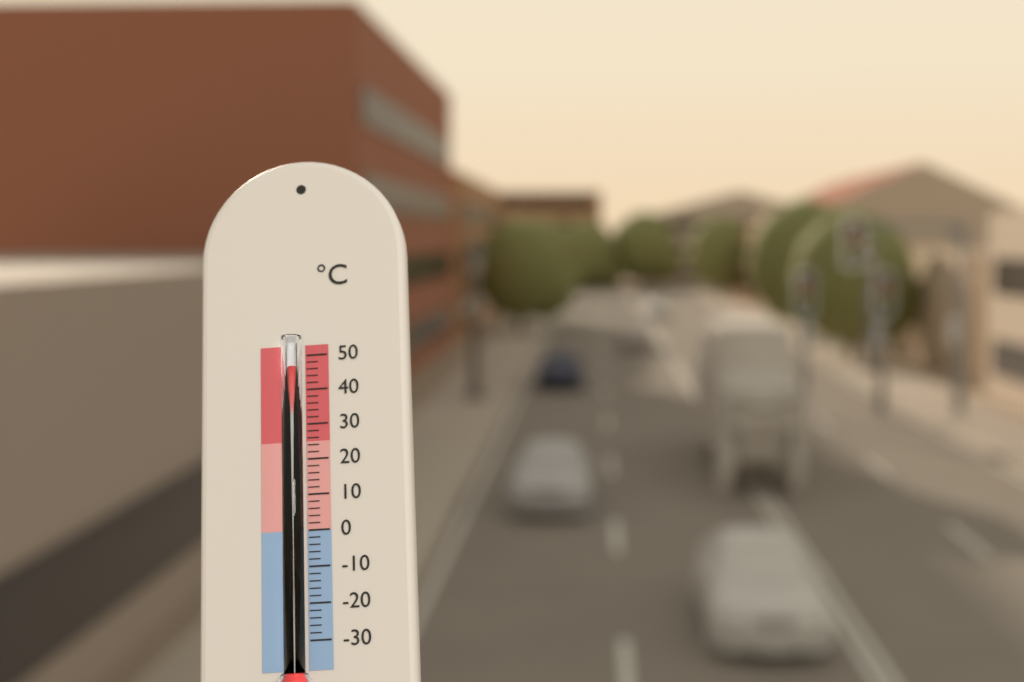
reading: 46 °C
